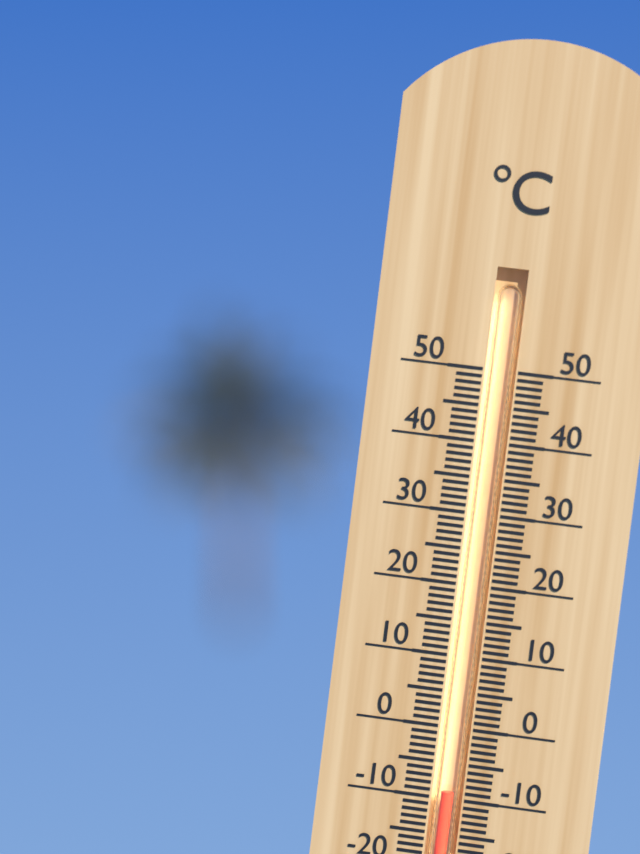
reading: -9 °C
